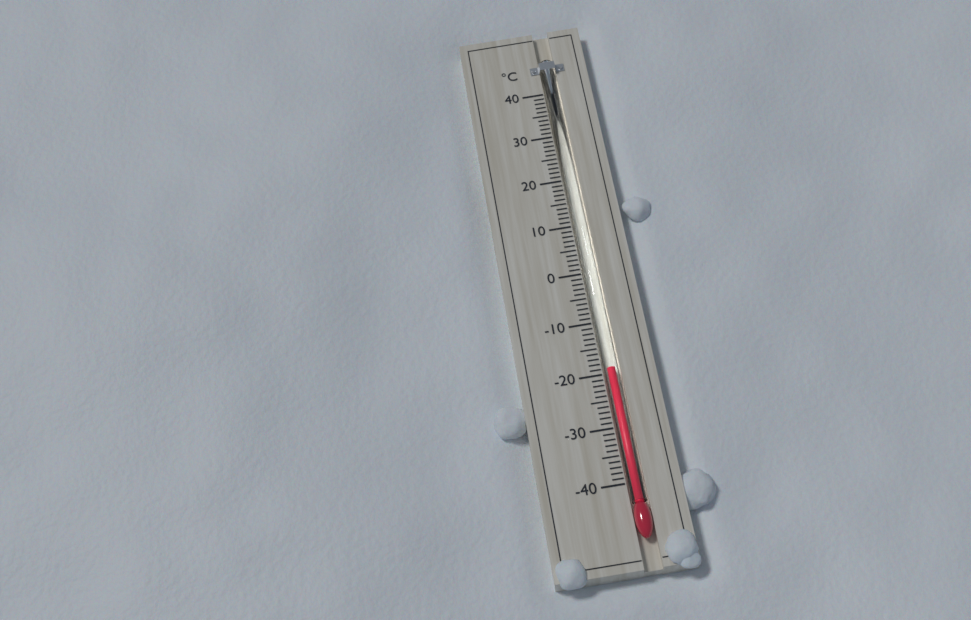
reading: -19 °C
